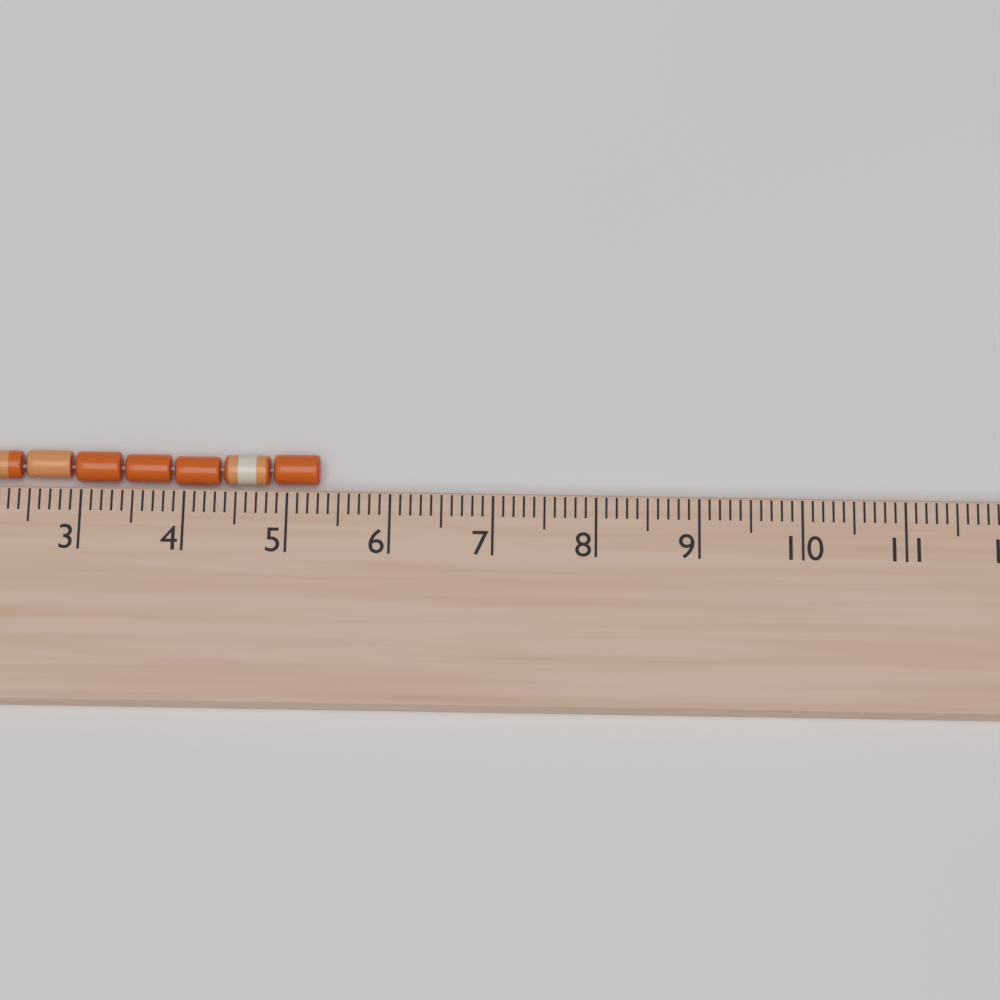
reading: 5.3 cm
